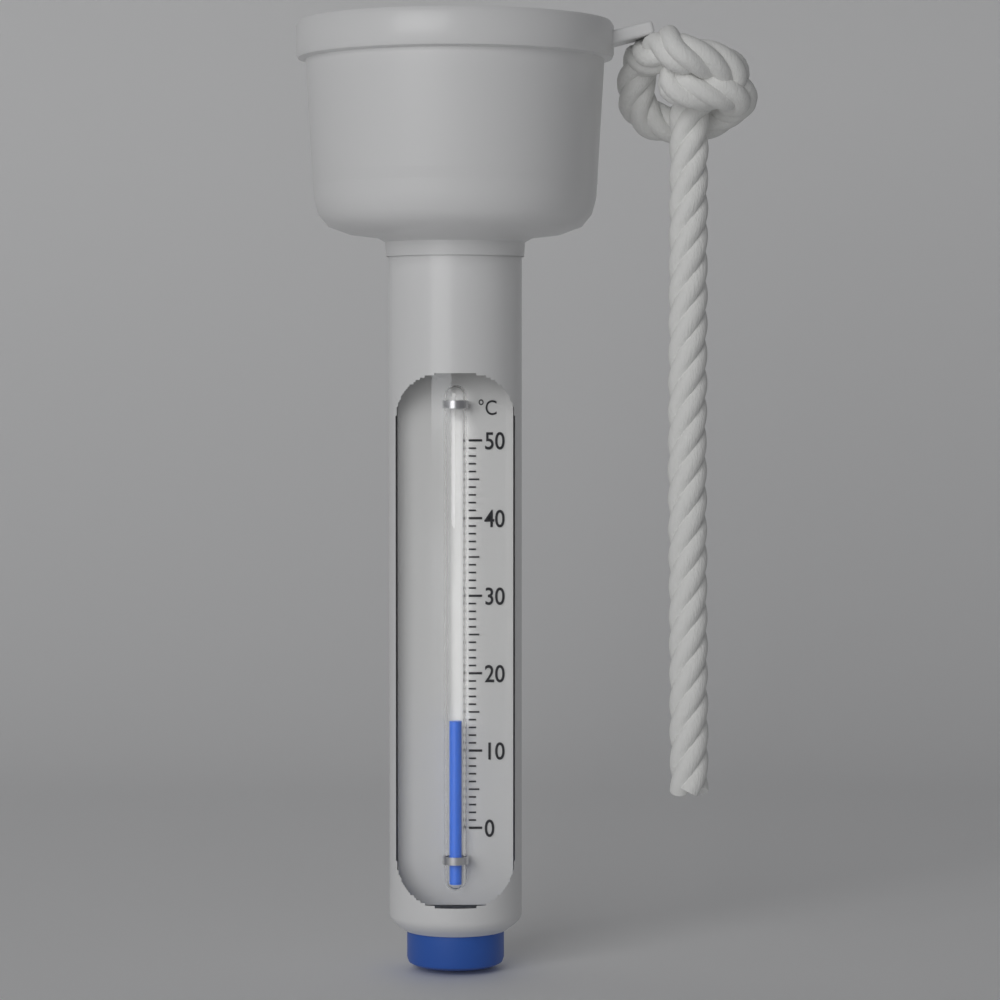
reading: 14 °C
